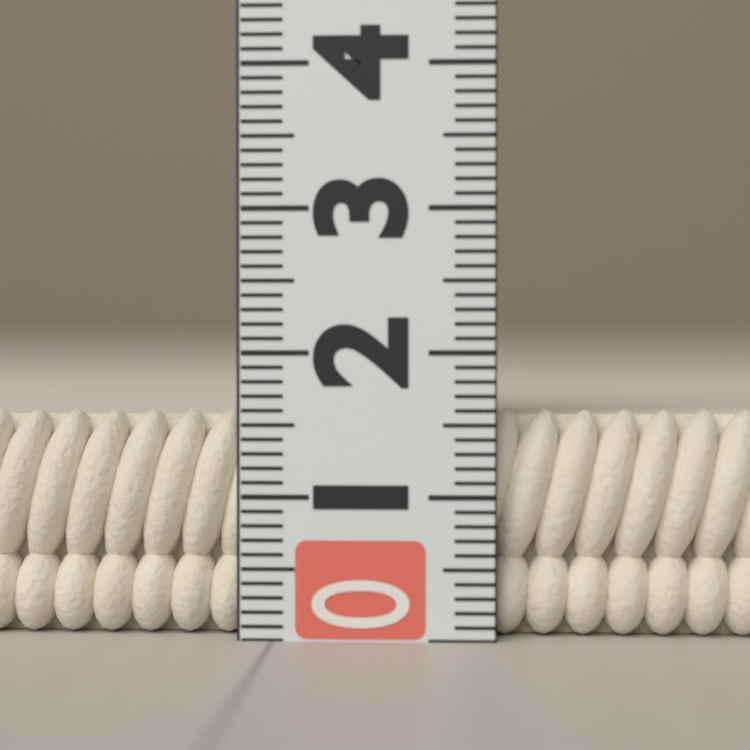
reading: 1.6 (no unit)
